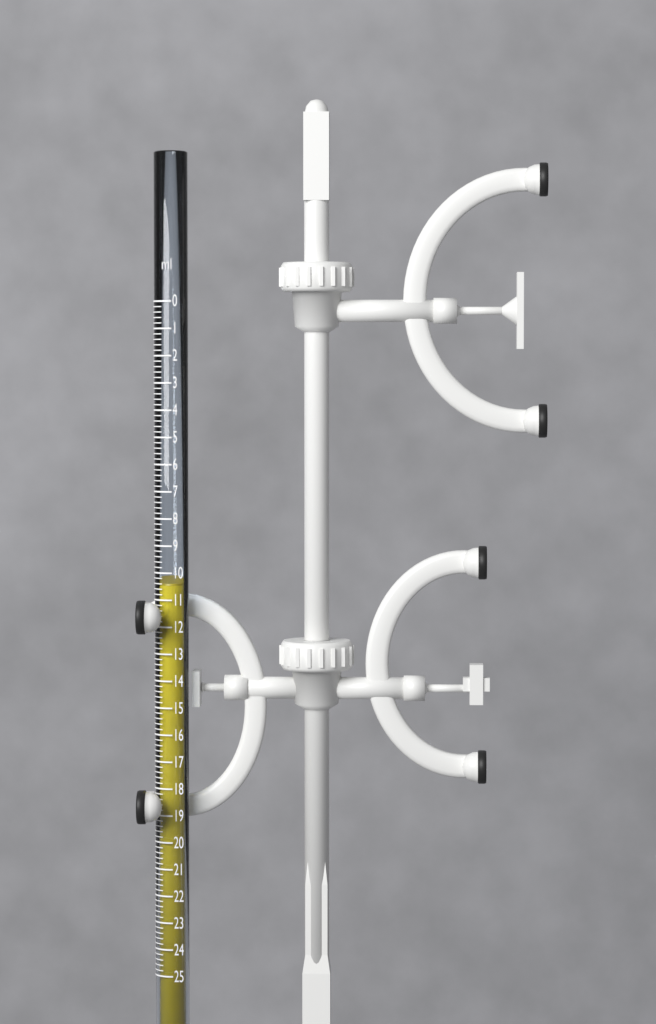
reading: 10.4 ml
